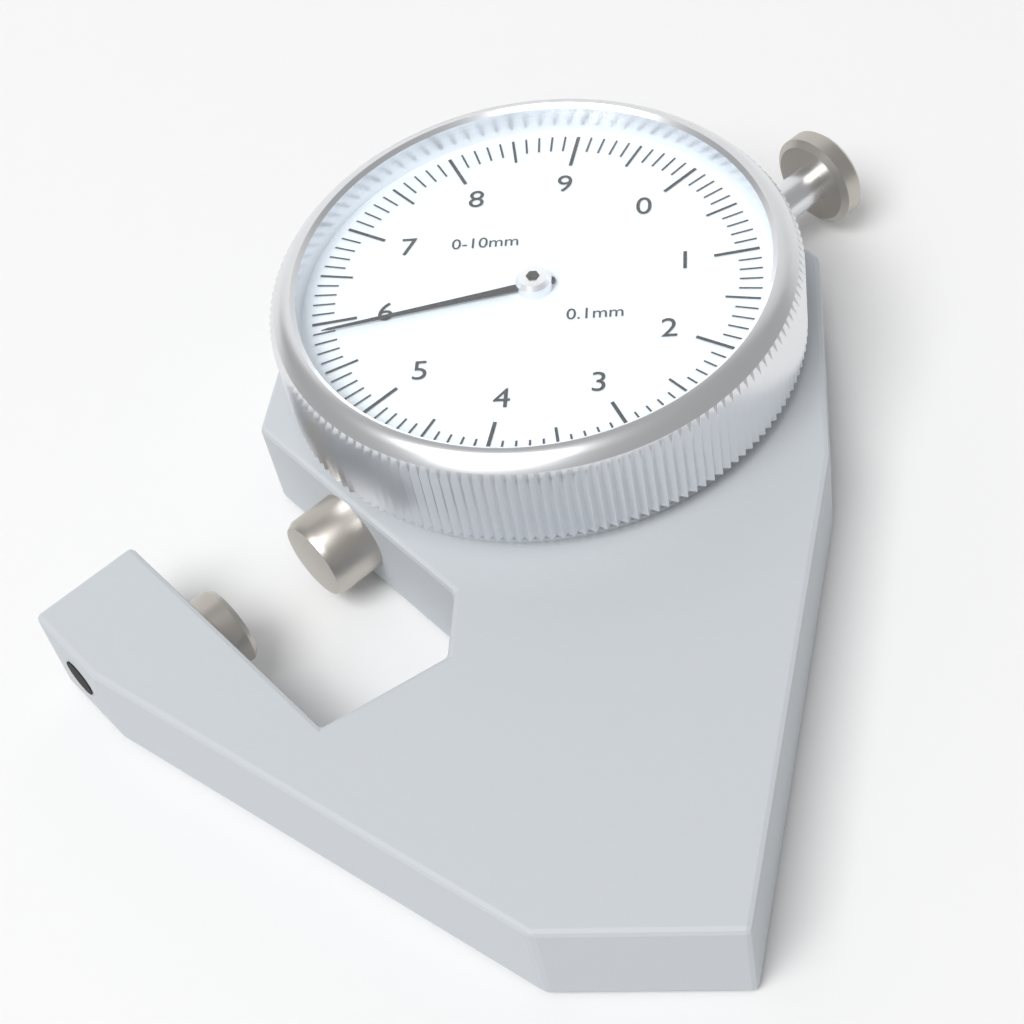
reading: 5.9 mm
